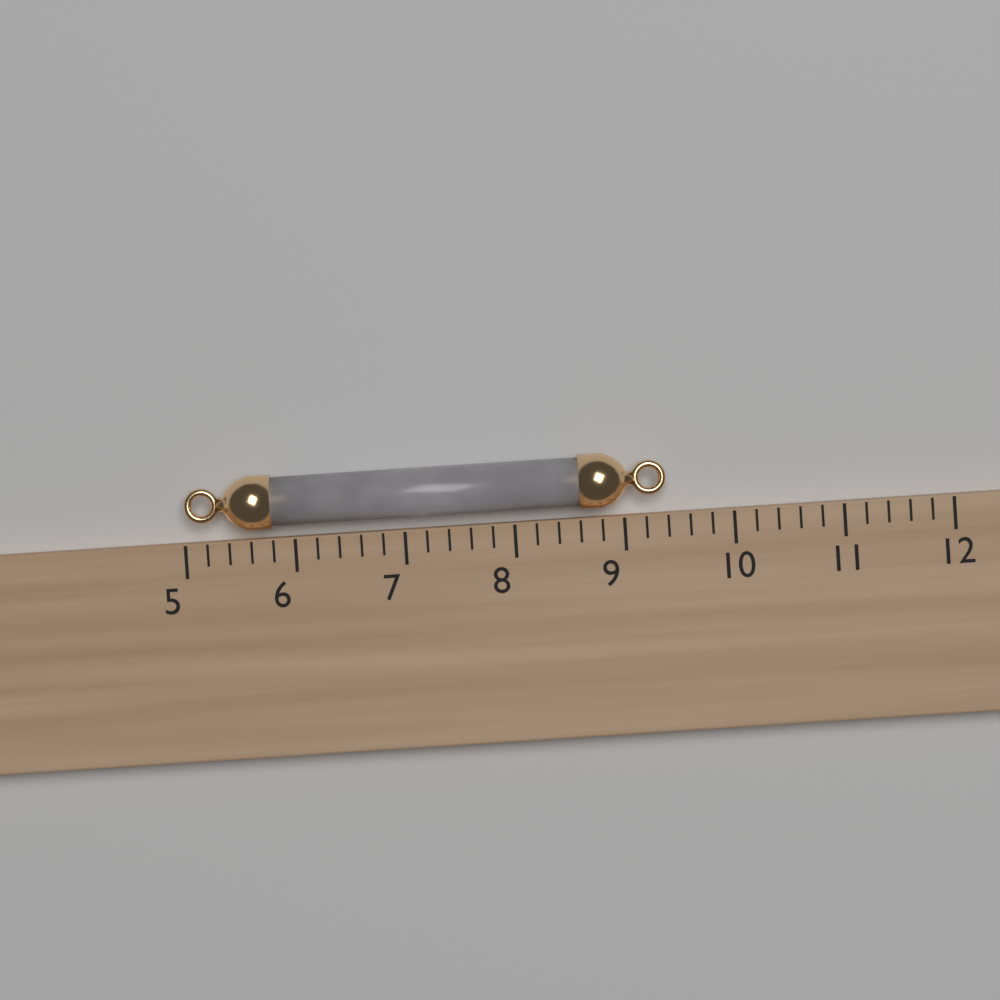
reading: 9.4 (no unit)
